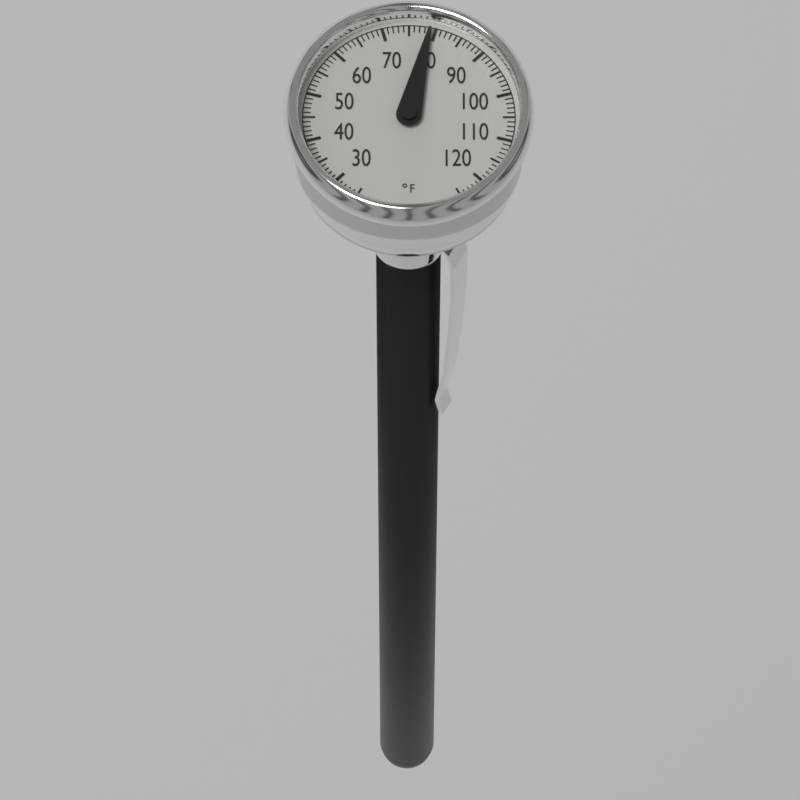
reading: 79 °F
